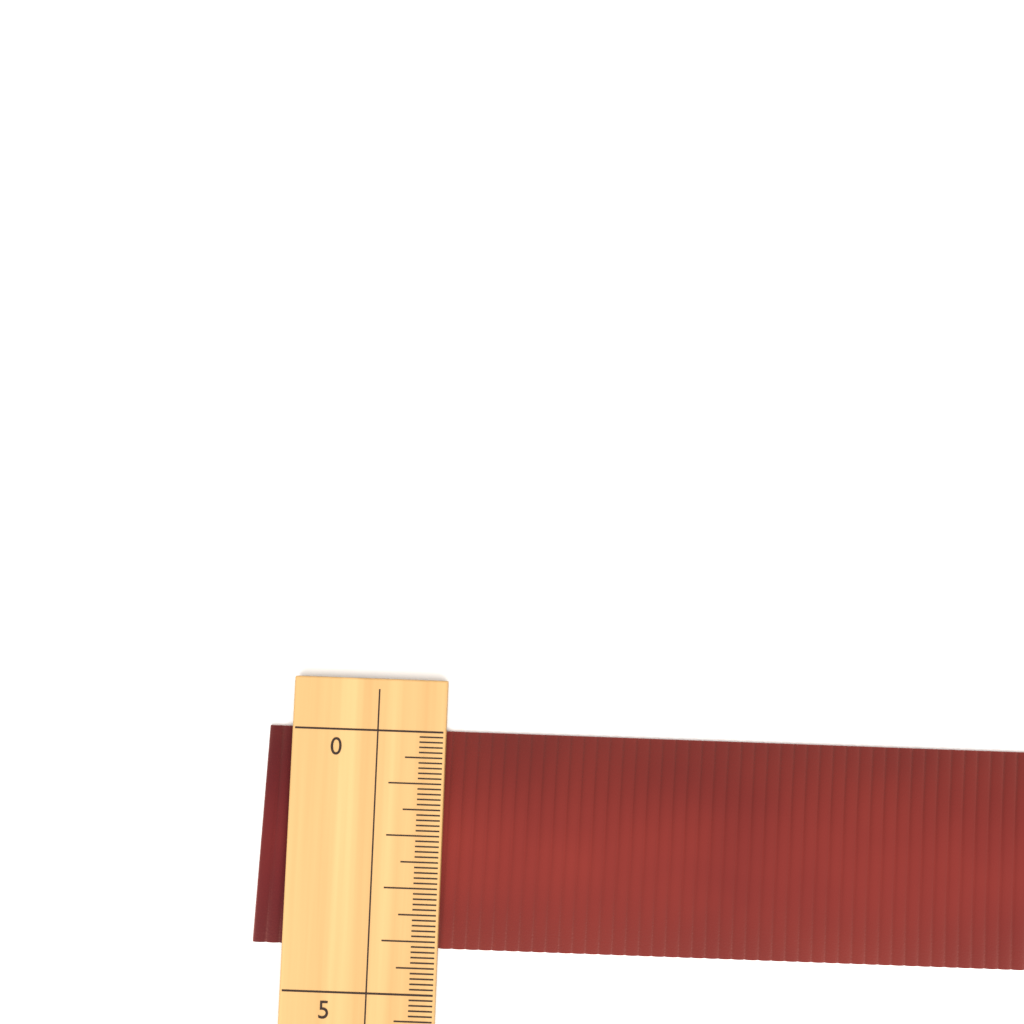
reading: 4.2 (no unit)
